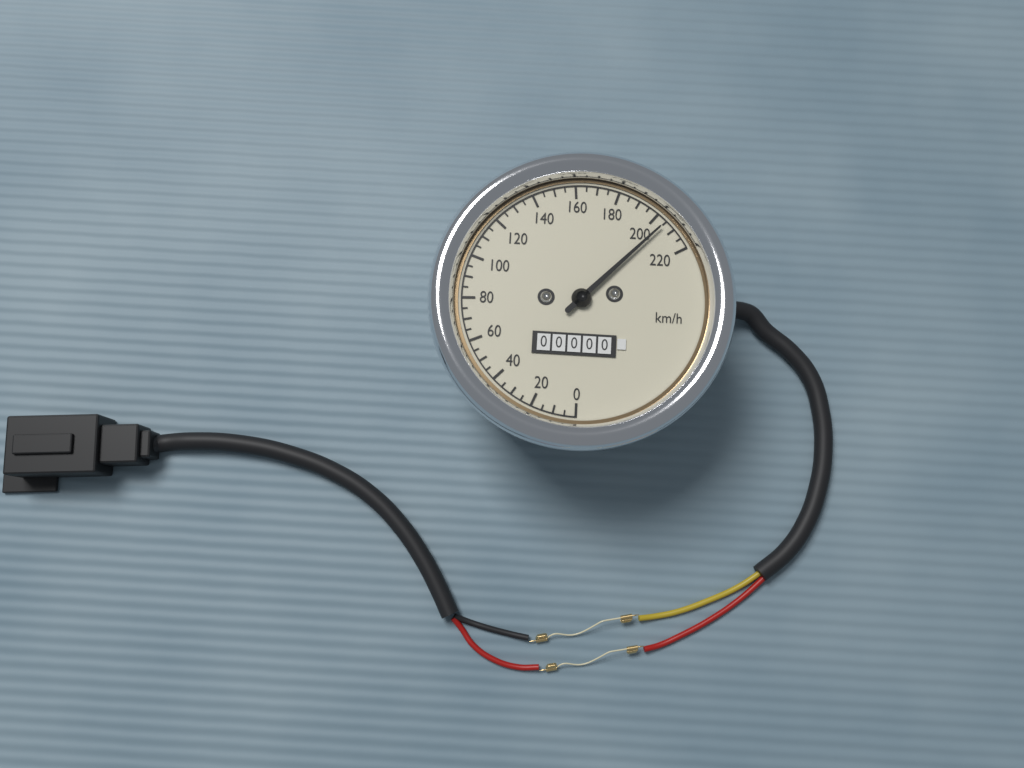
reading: 205 km/h
